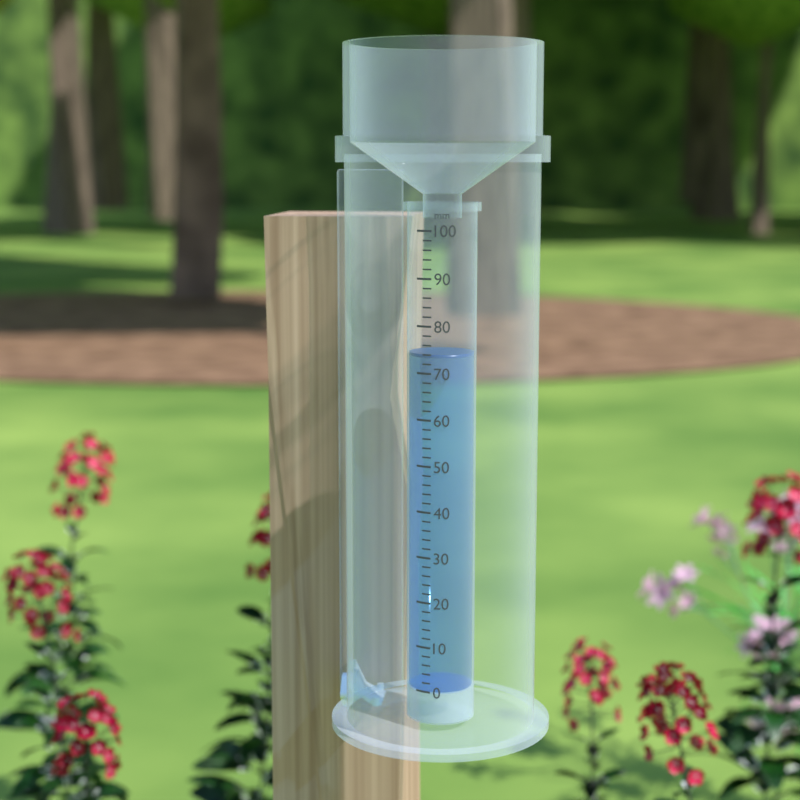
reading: 74 mm
